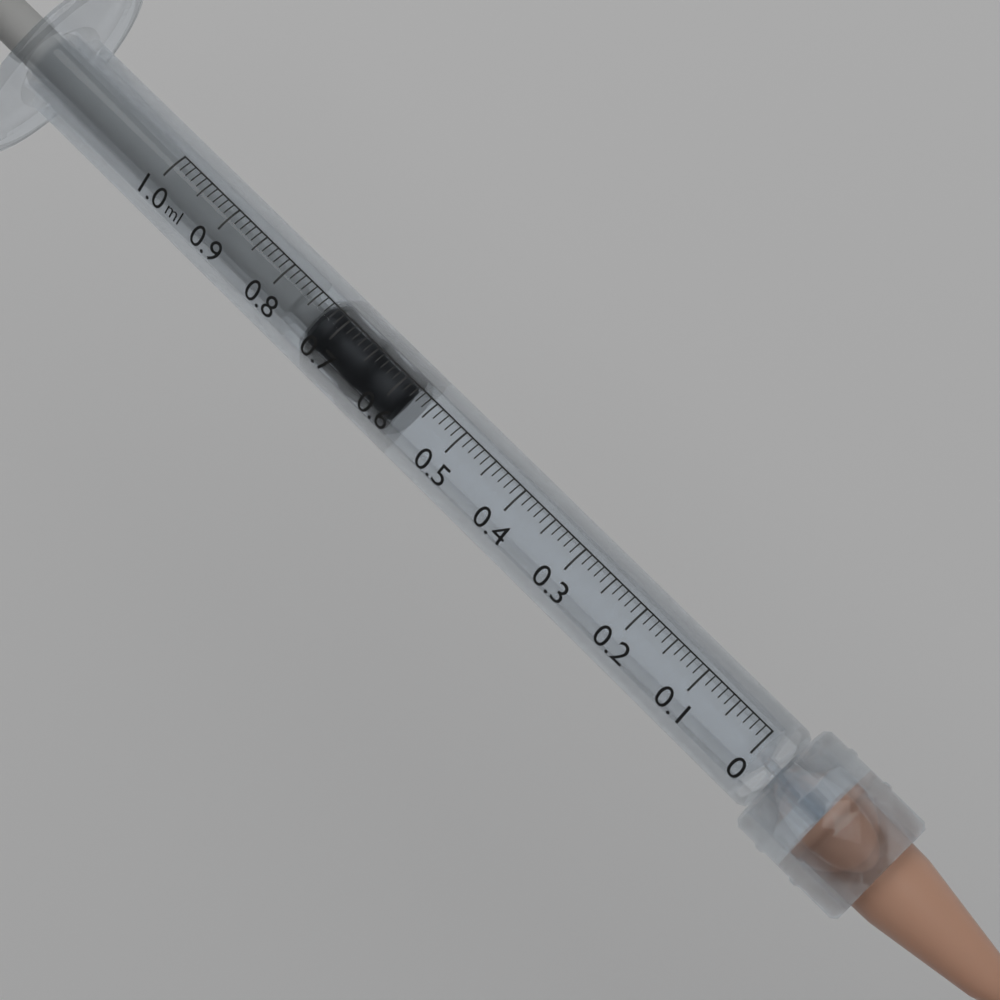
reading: 0.58 ml
